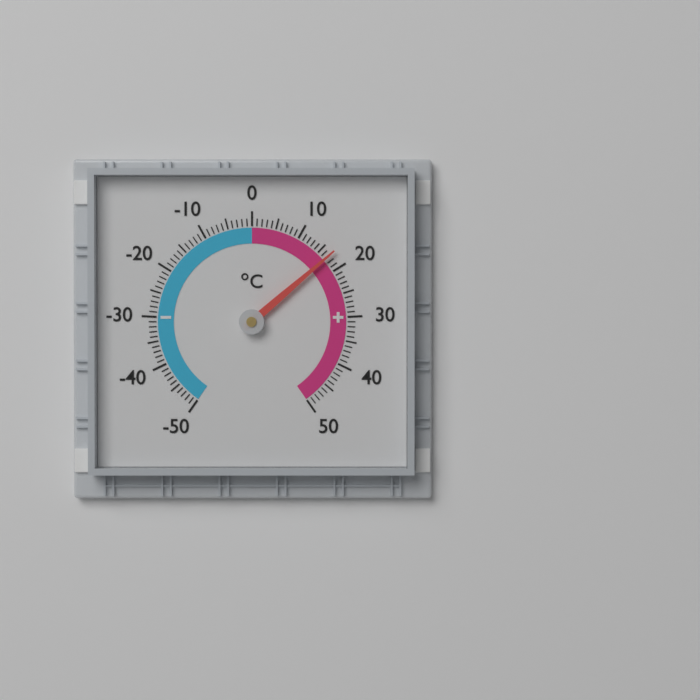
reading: 17 °C
